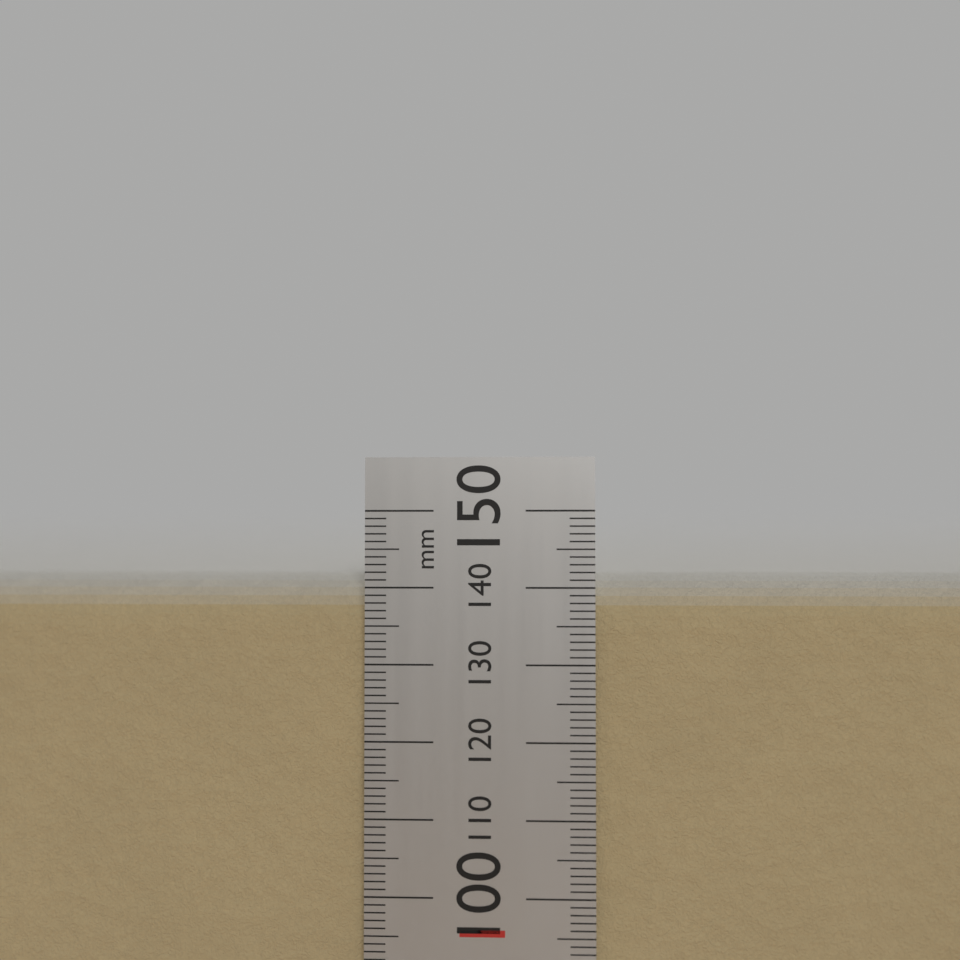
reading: 142 mm
